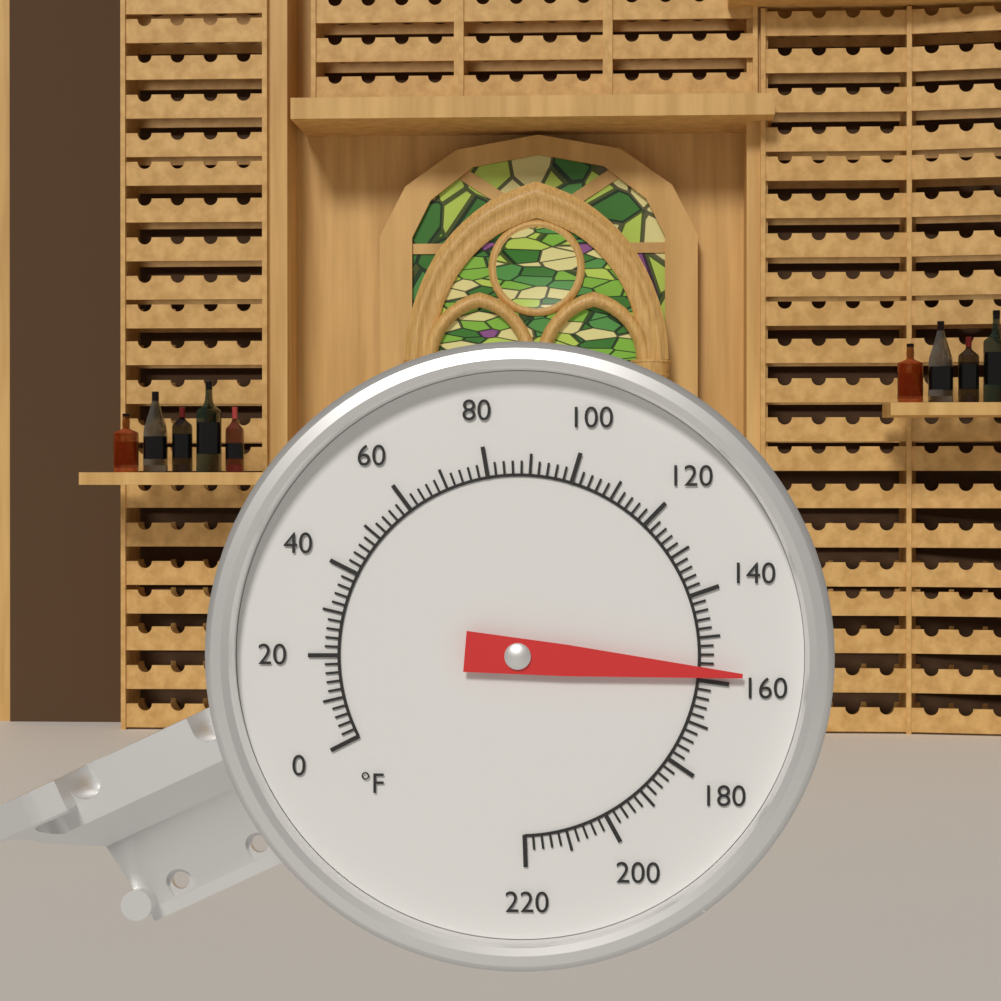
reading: 158 °F
